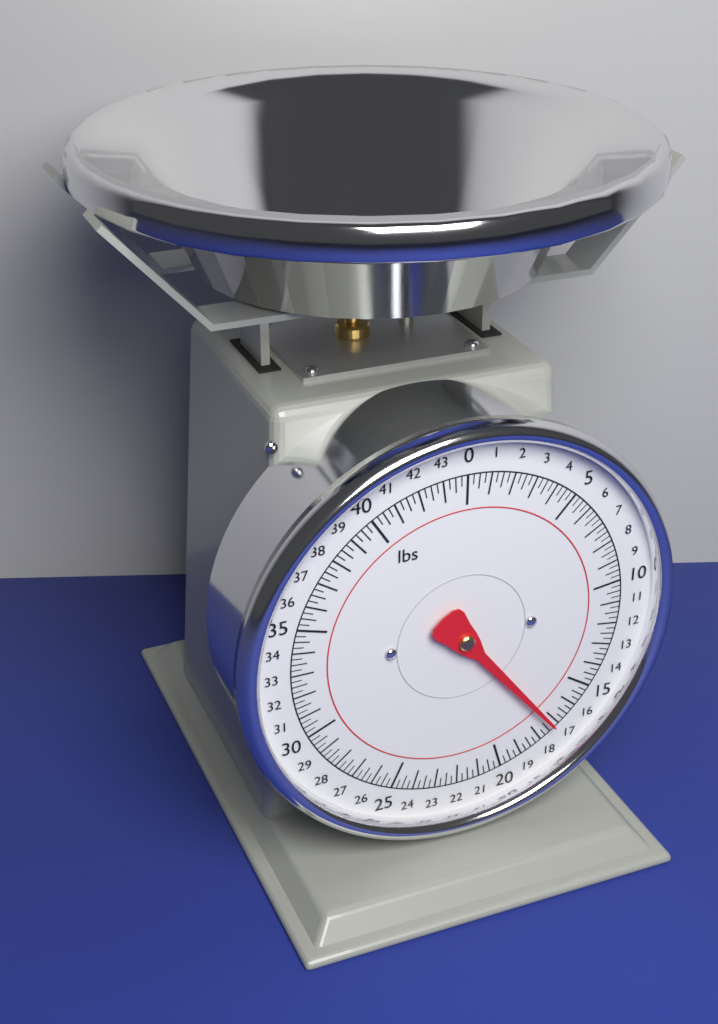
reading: 17.25 lbs
